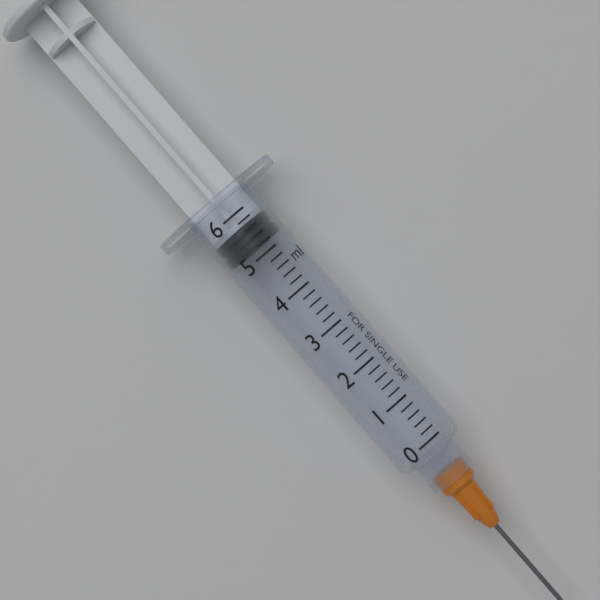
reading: 5.2 ml
